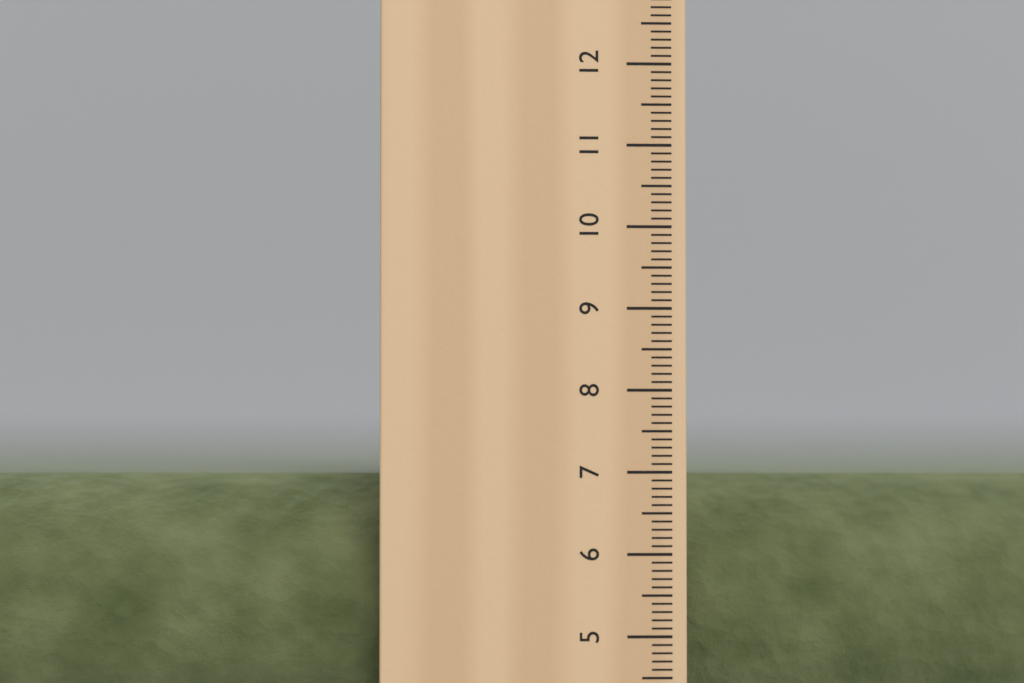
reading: 7.0 cm
